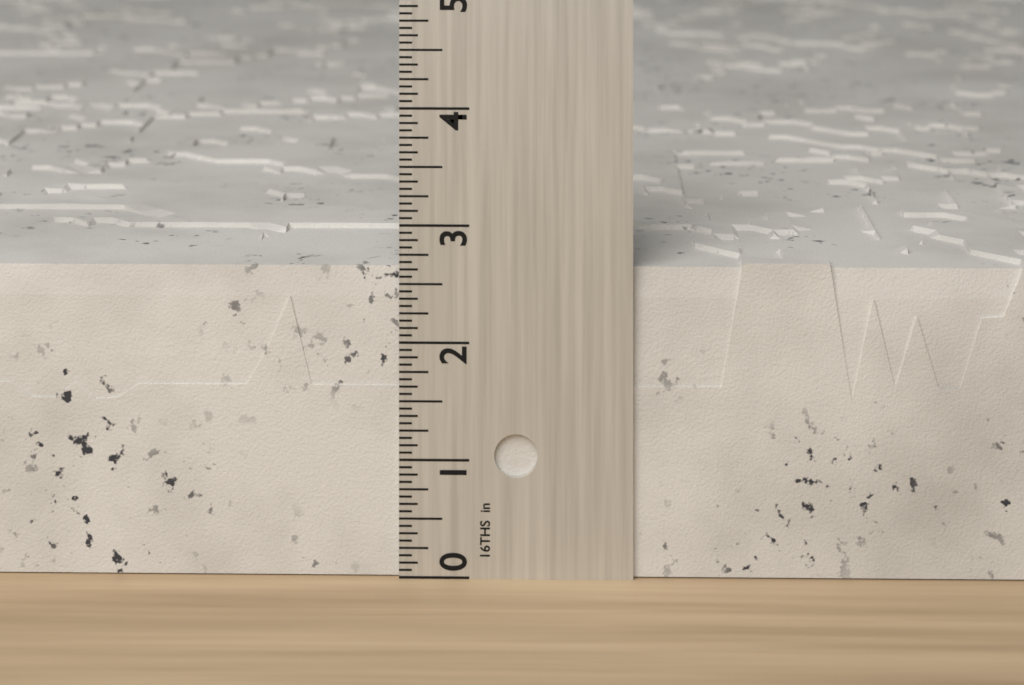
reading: 2.6875 in
